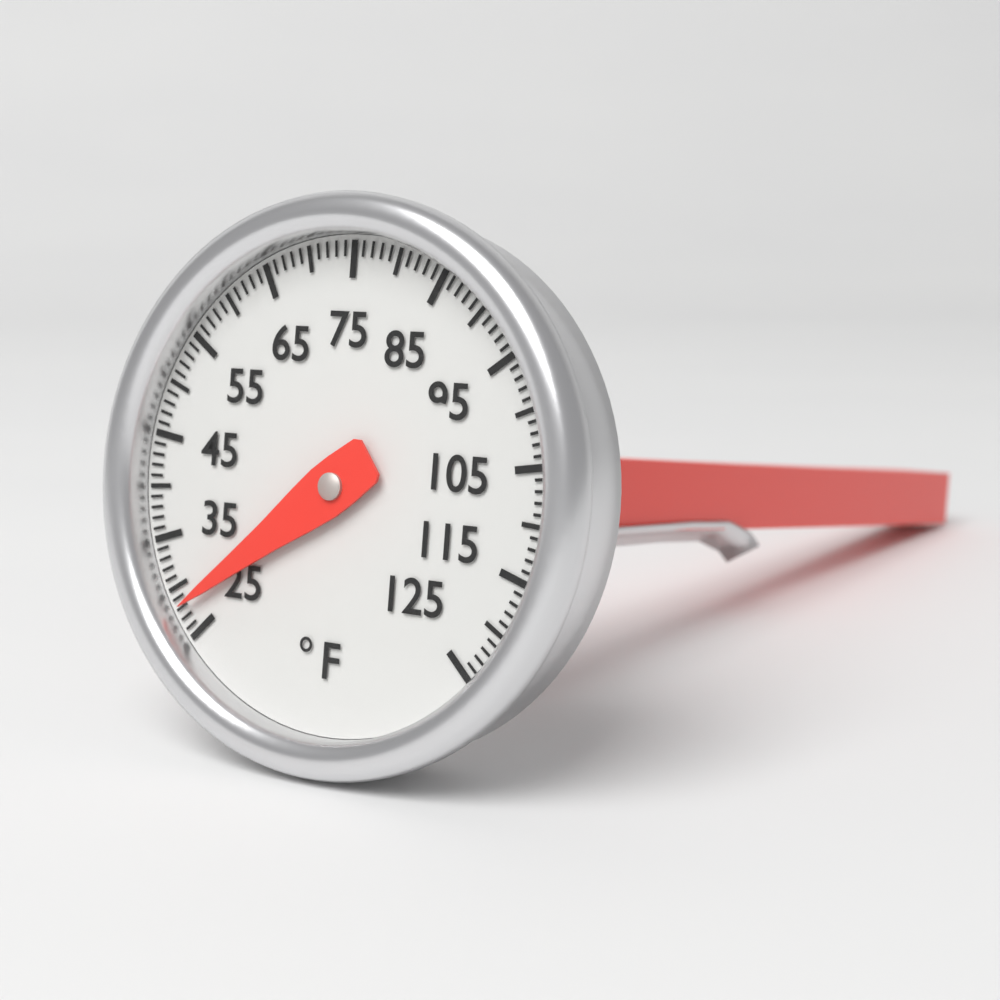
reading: 28 °F
